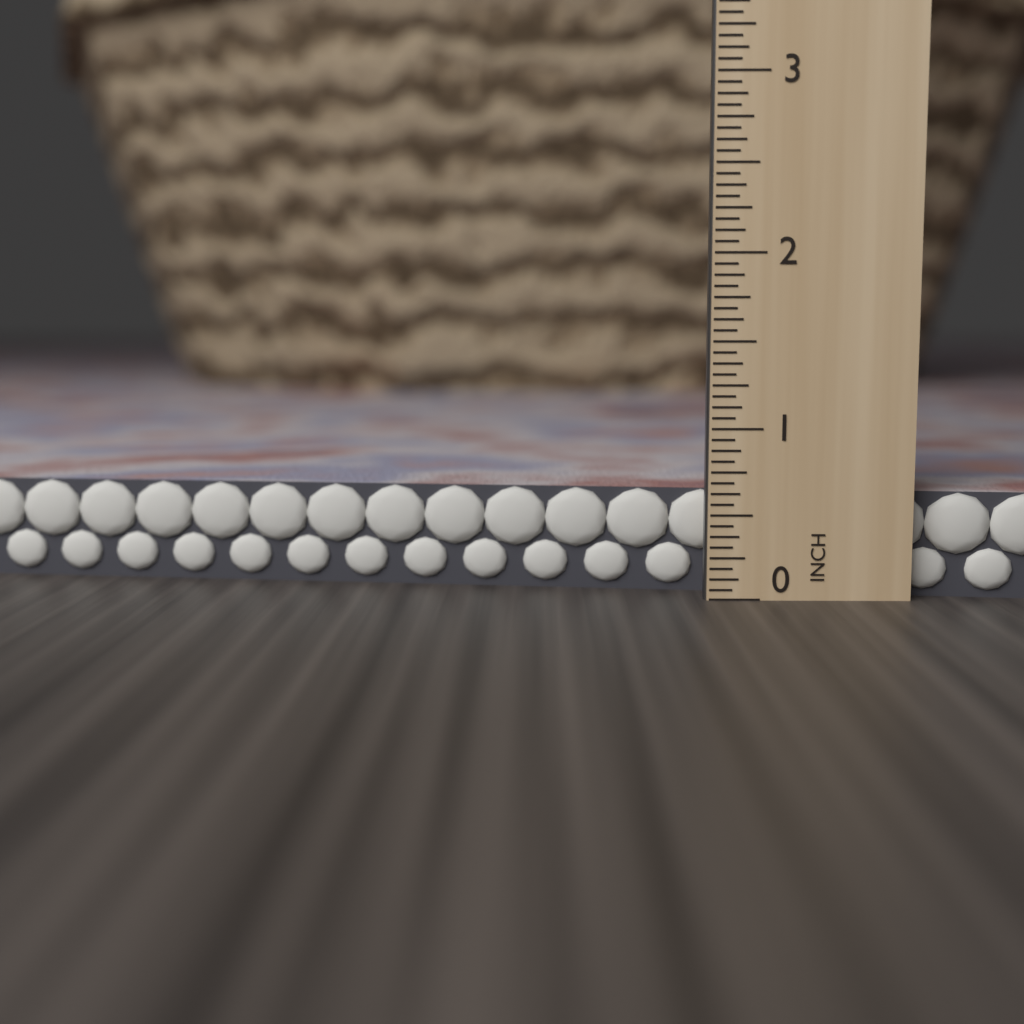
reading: 0.6250 in
